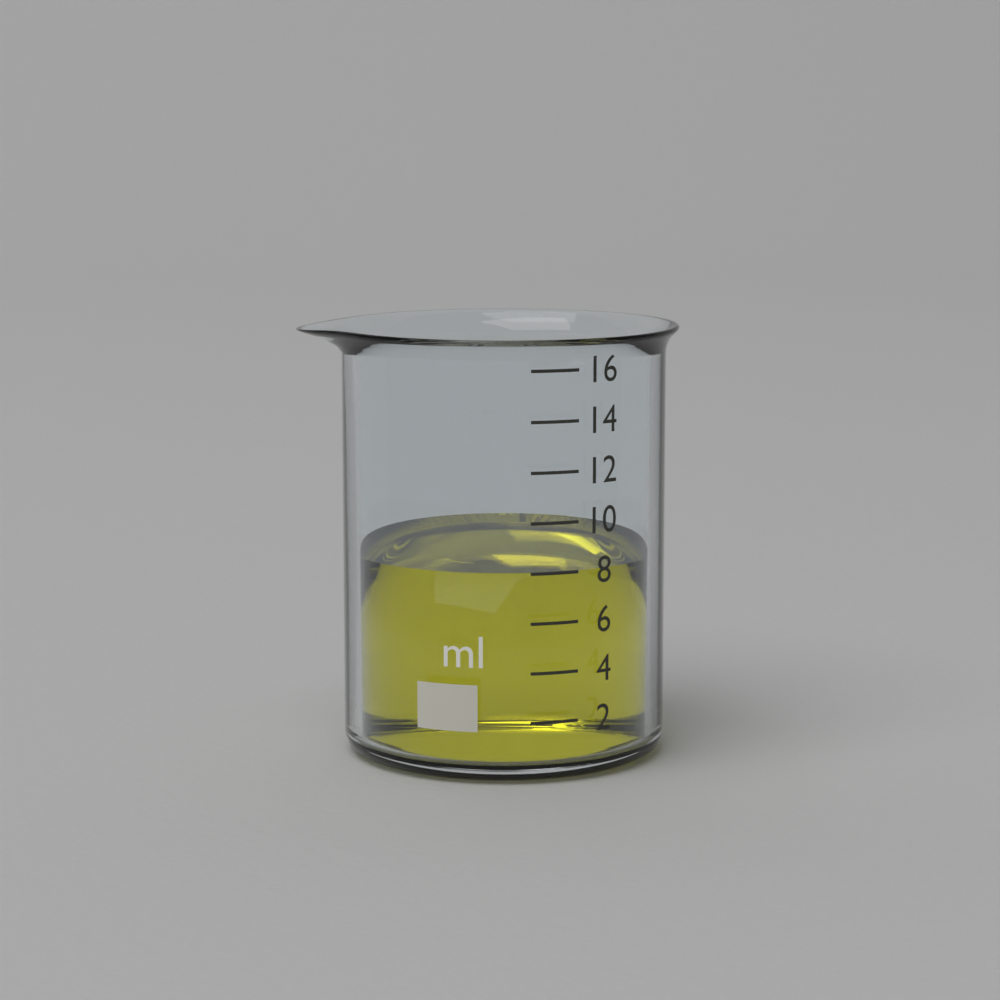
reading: 8 ml
